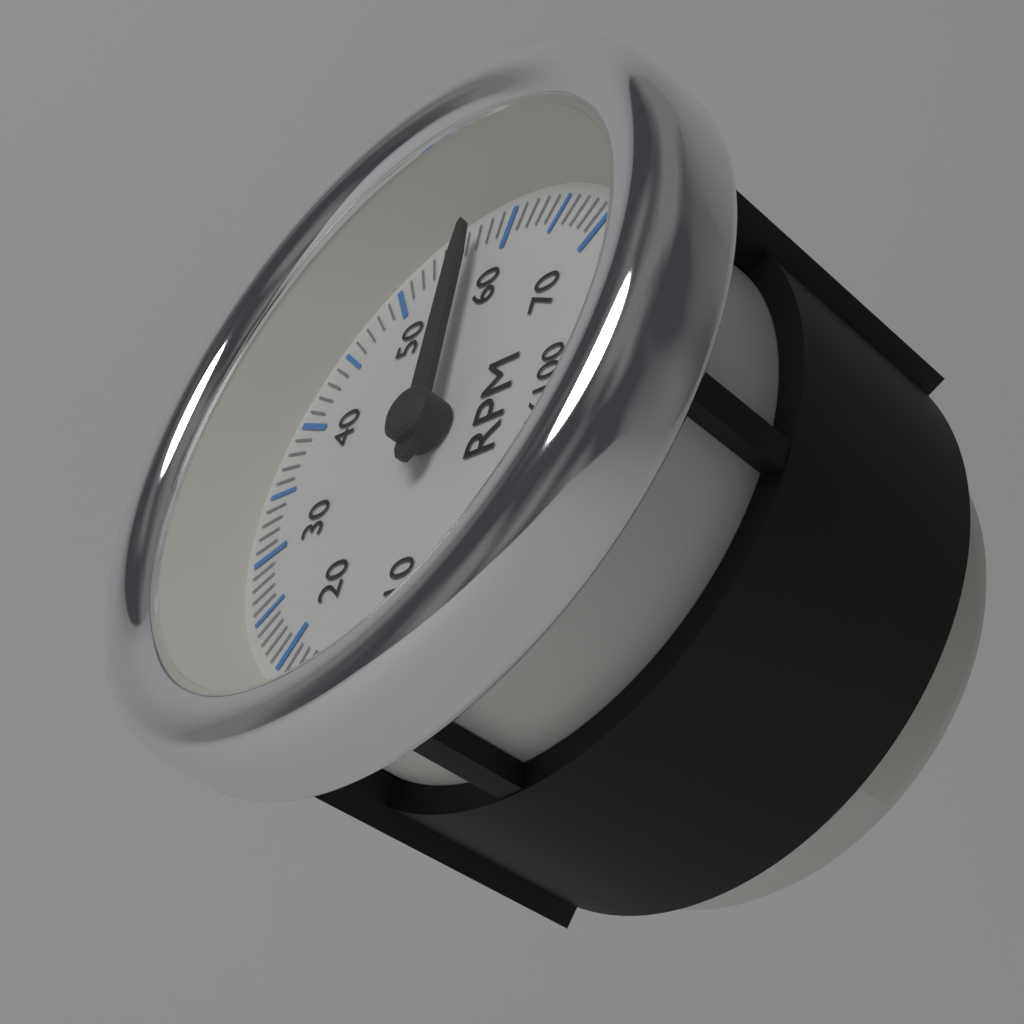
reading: 5700 RPM
